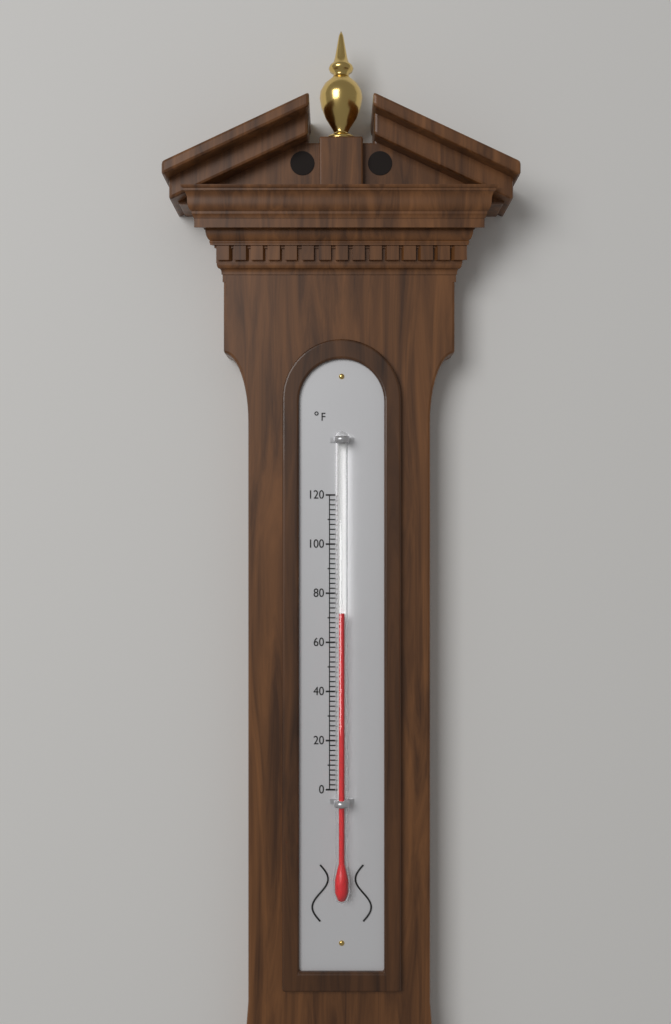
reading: 72 °F
